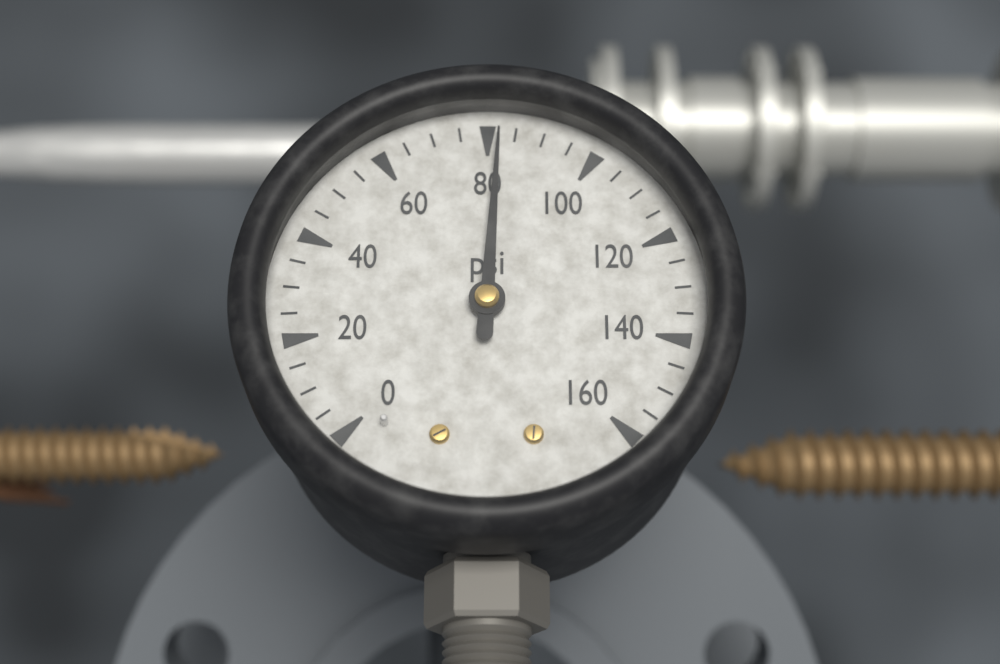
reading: 82 psi
